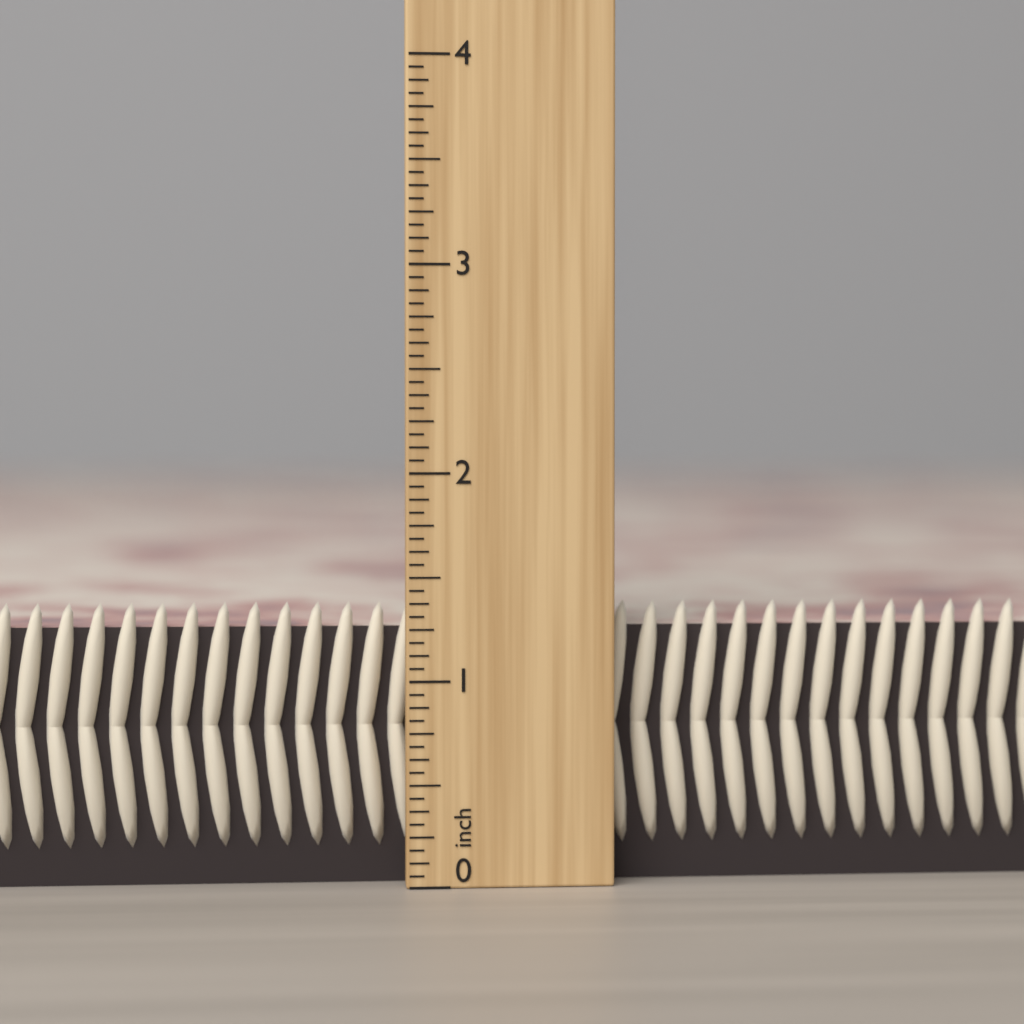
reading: 1.3750 inch
